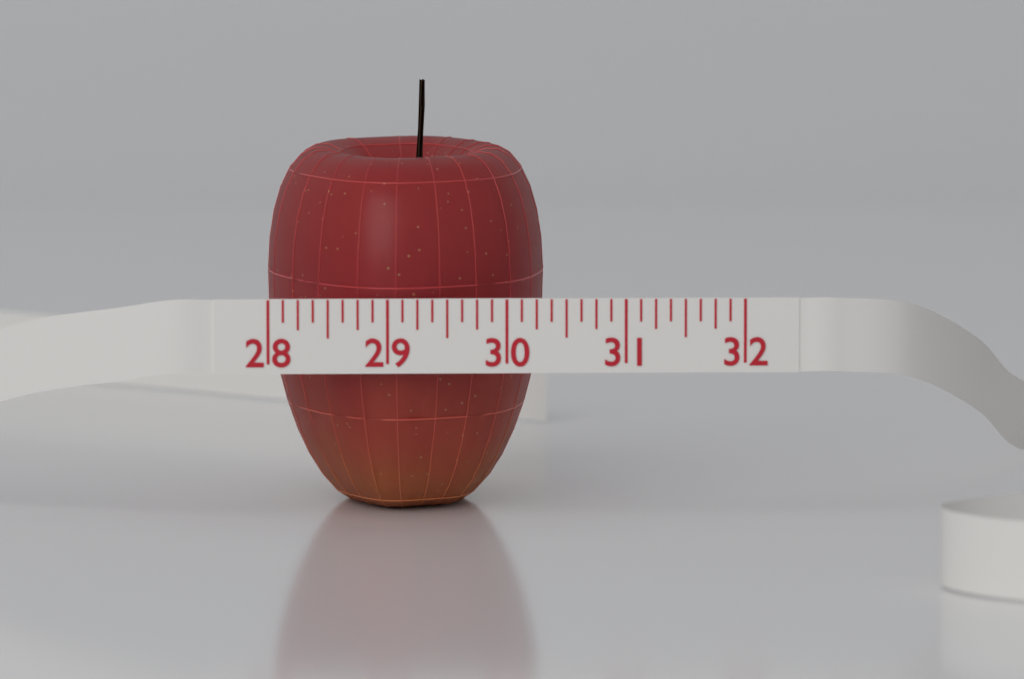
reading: 30.375 (no unit)
